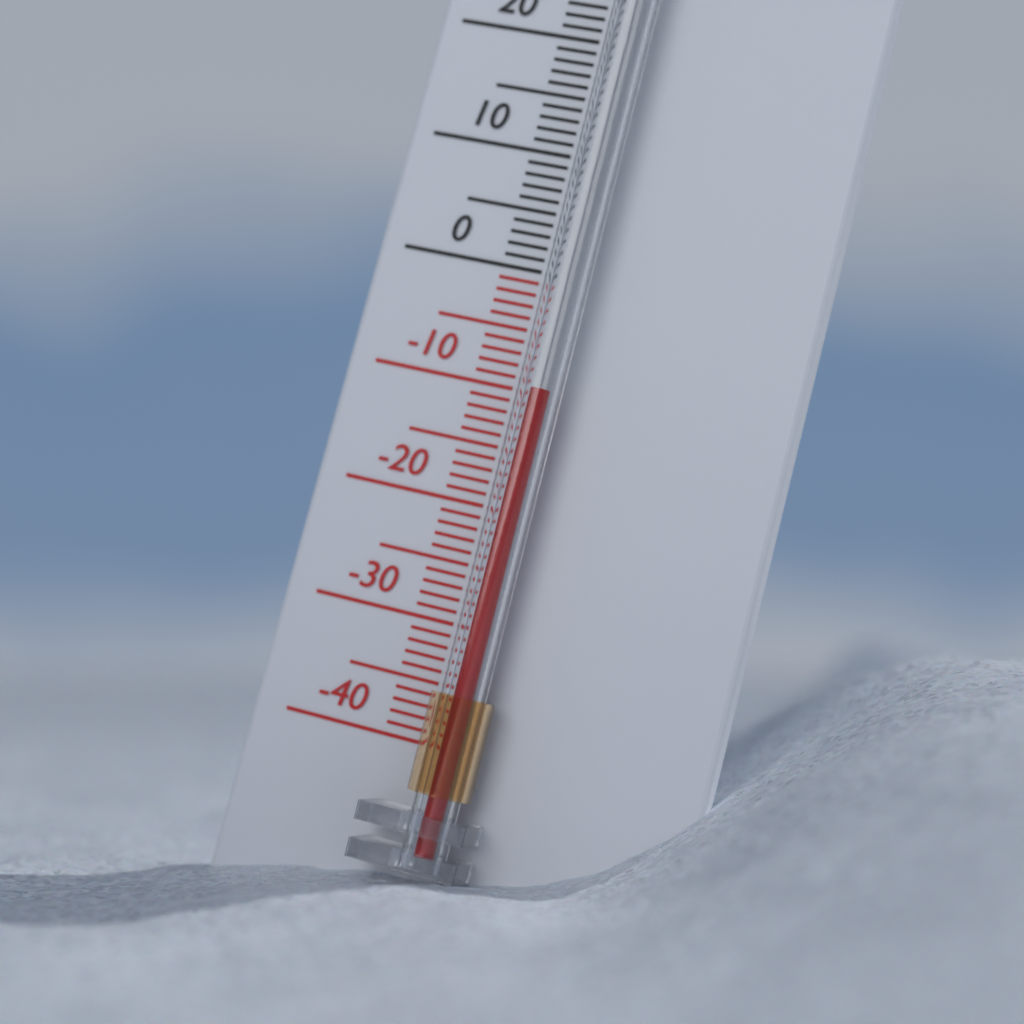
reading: -10 °C
